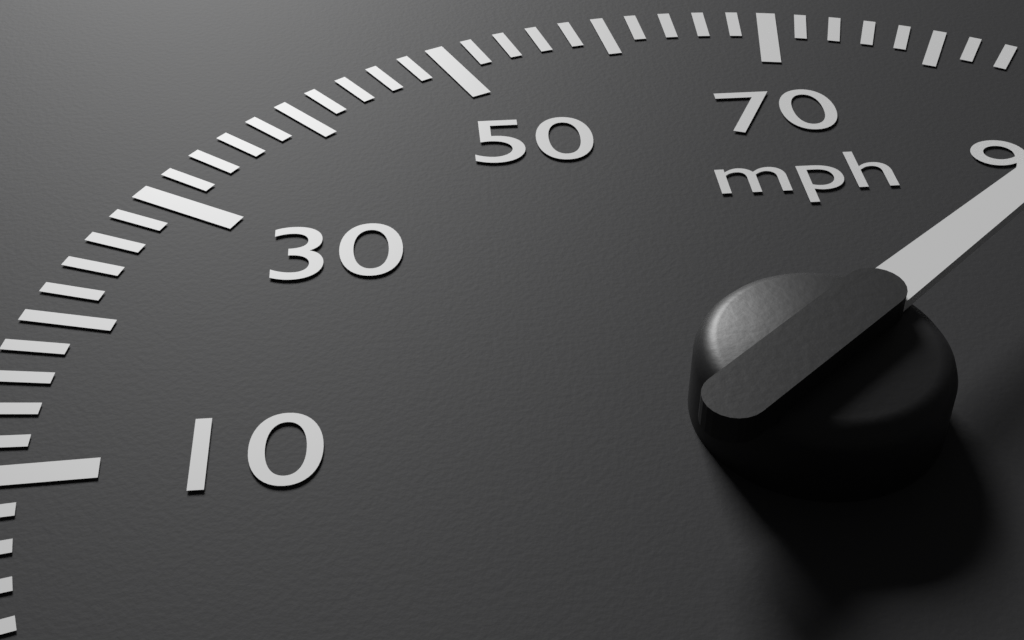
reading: 94 mph
